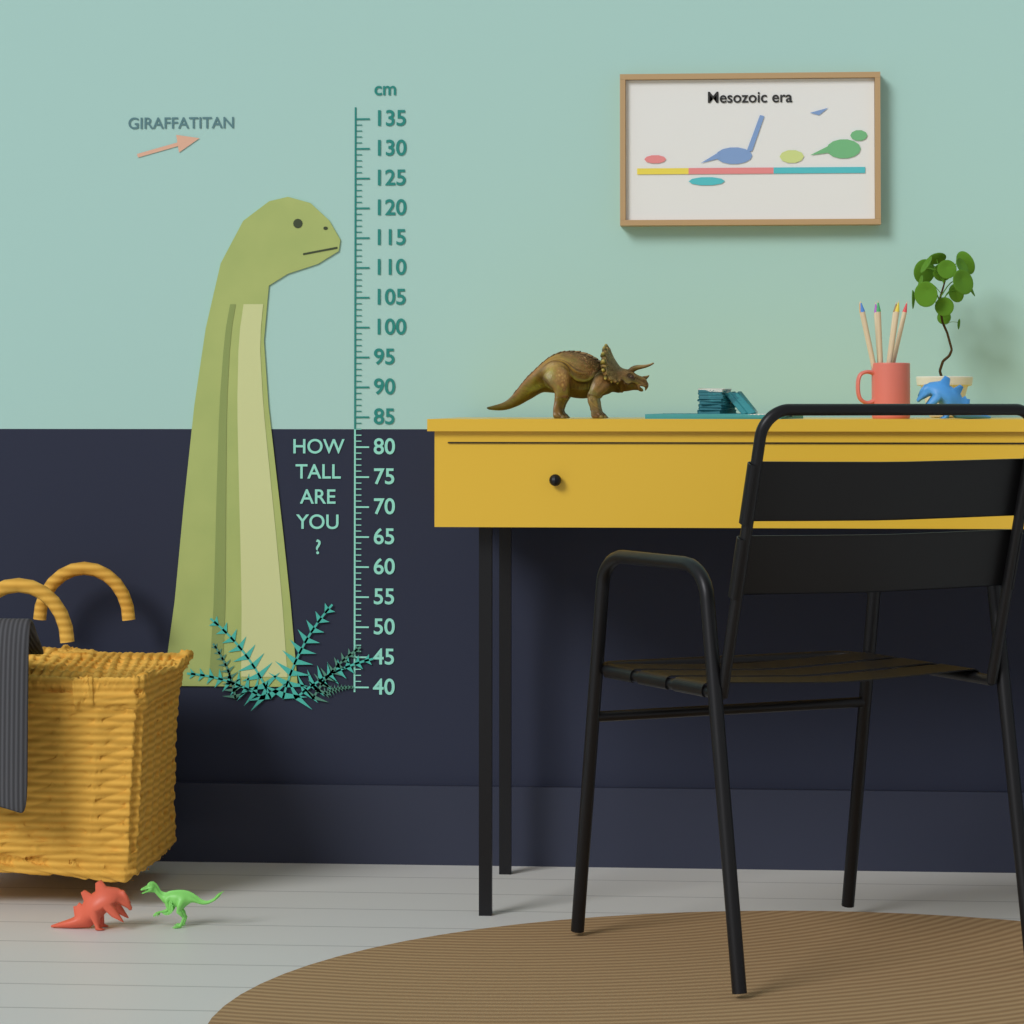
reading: 122 cm
